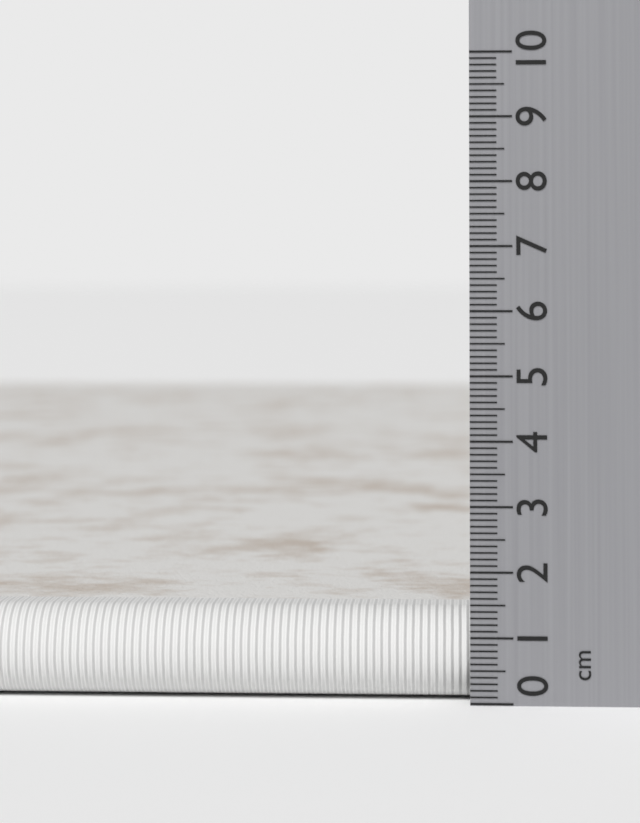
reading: 1.4 cm
